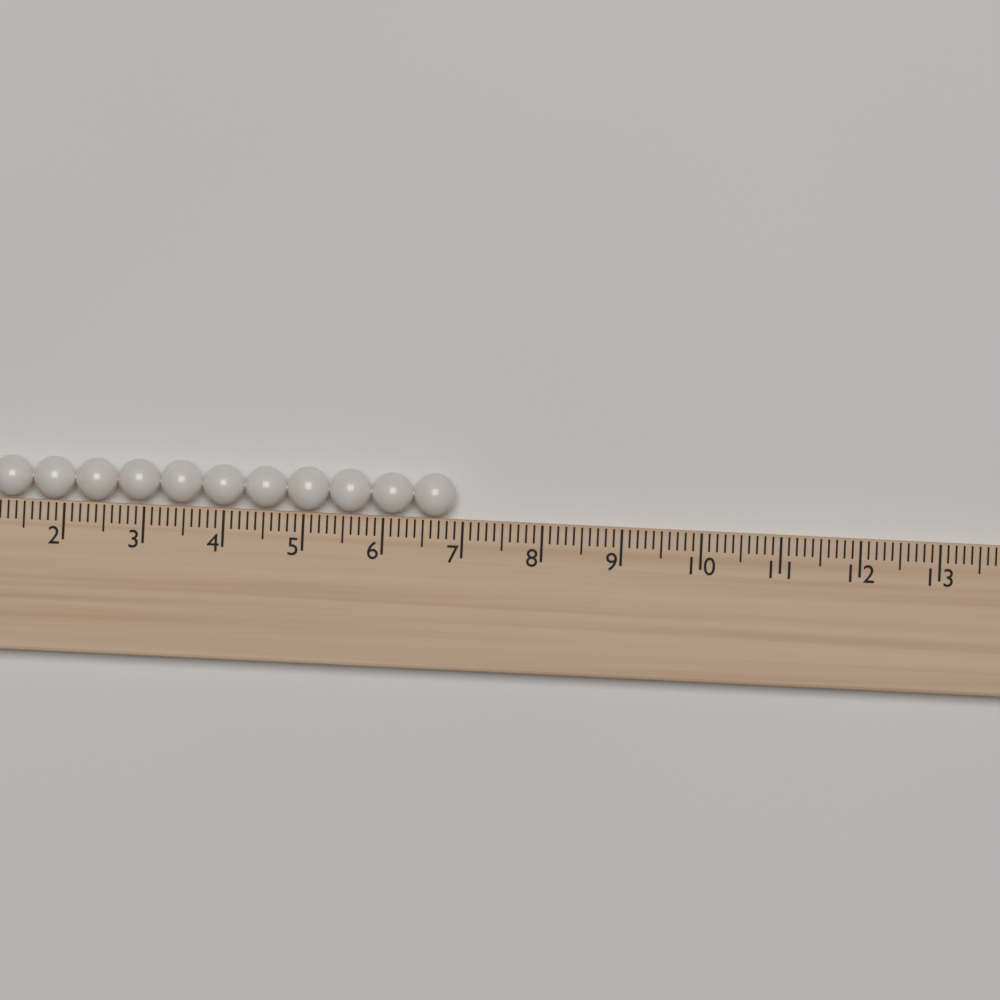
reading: 6.9 (no unit)
